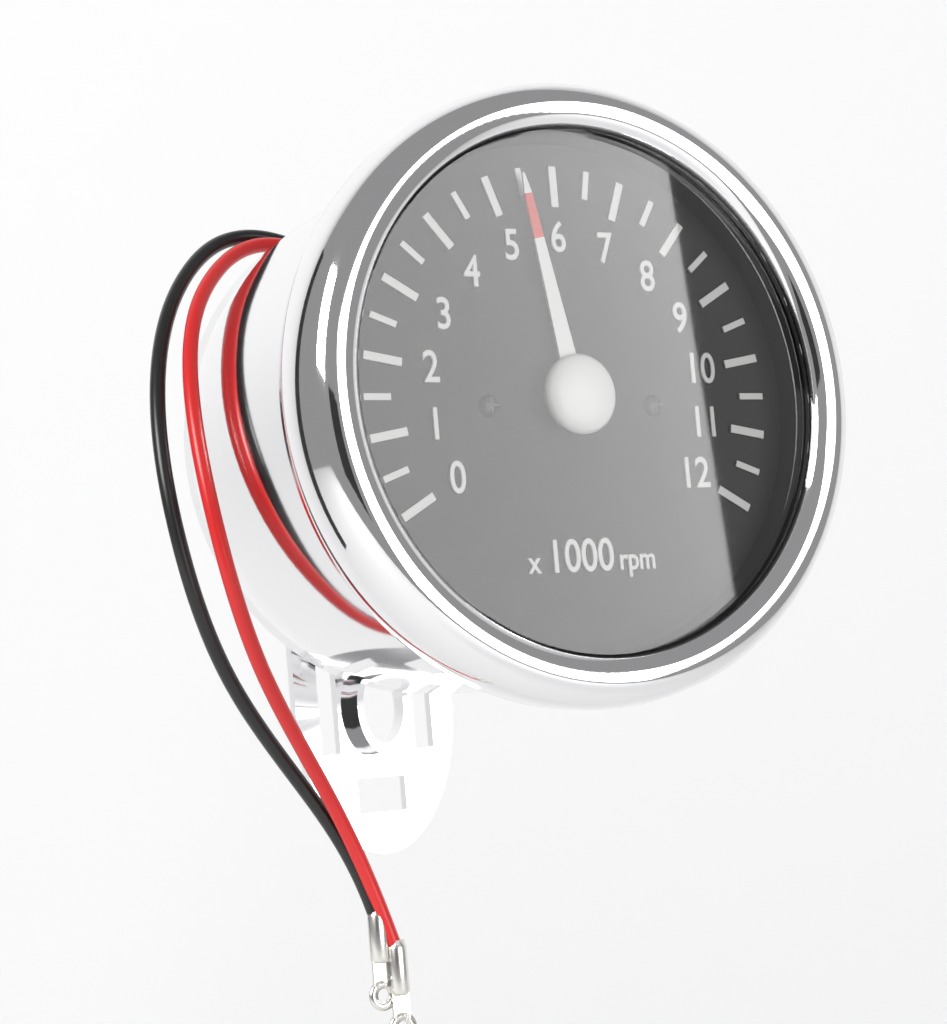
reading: 5.5 x1000 rpm
